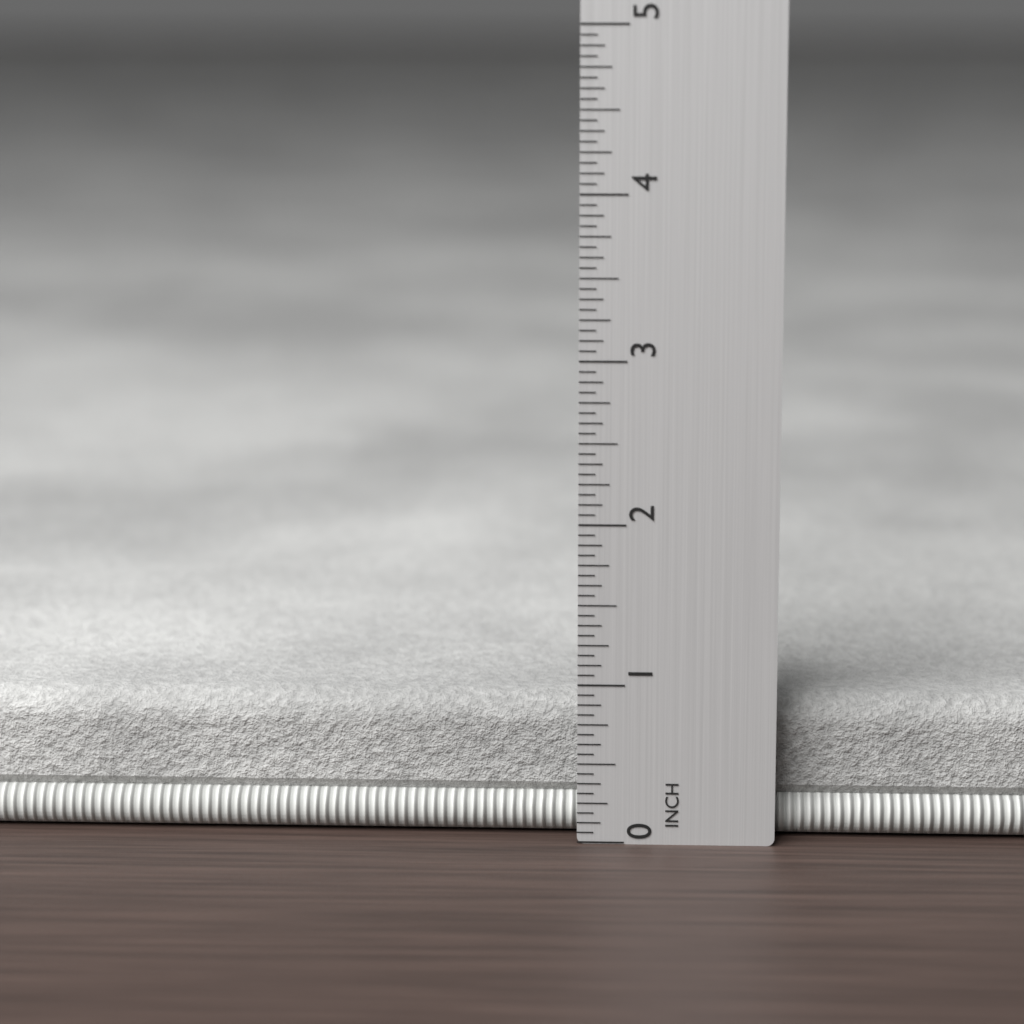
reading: 0.8750 in
